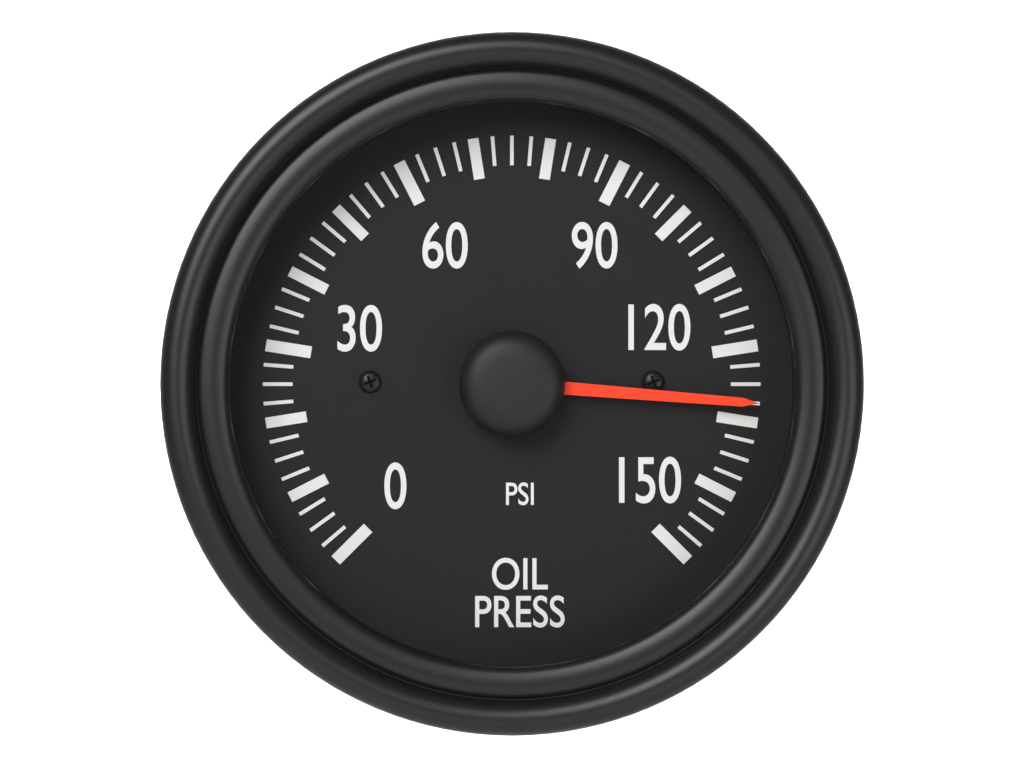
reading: 127.5 psi
